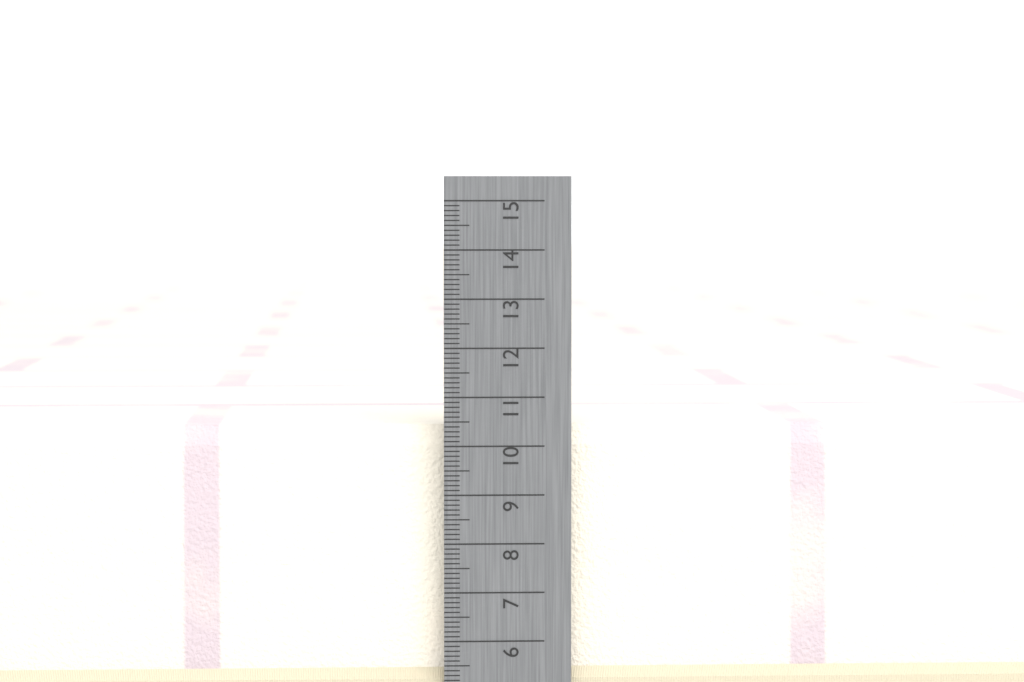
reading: 10.4 cm
